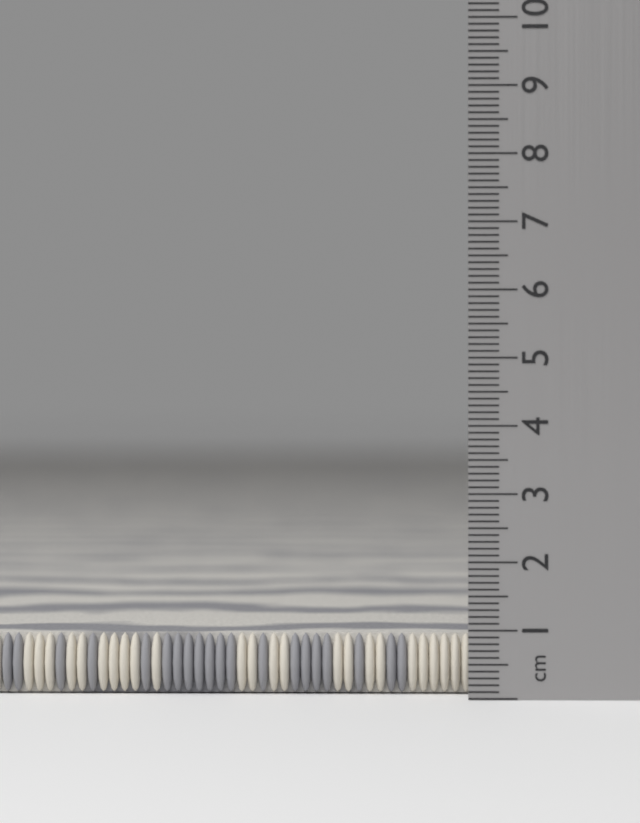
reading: 0.9 cm
